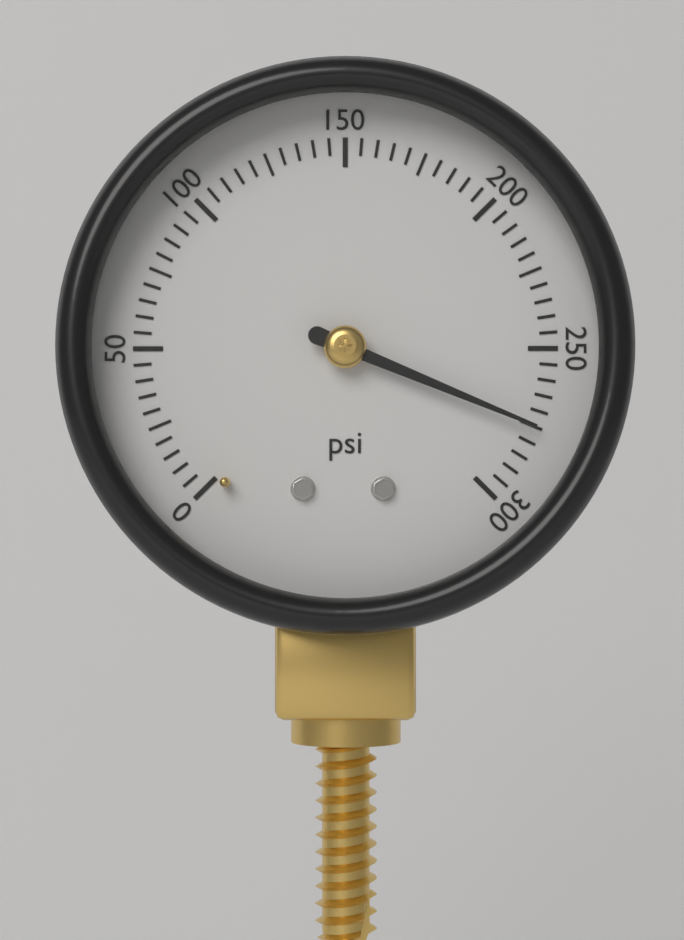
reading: 275 psi
